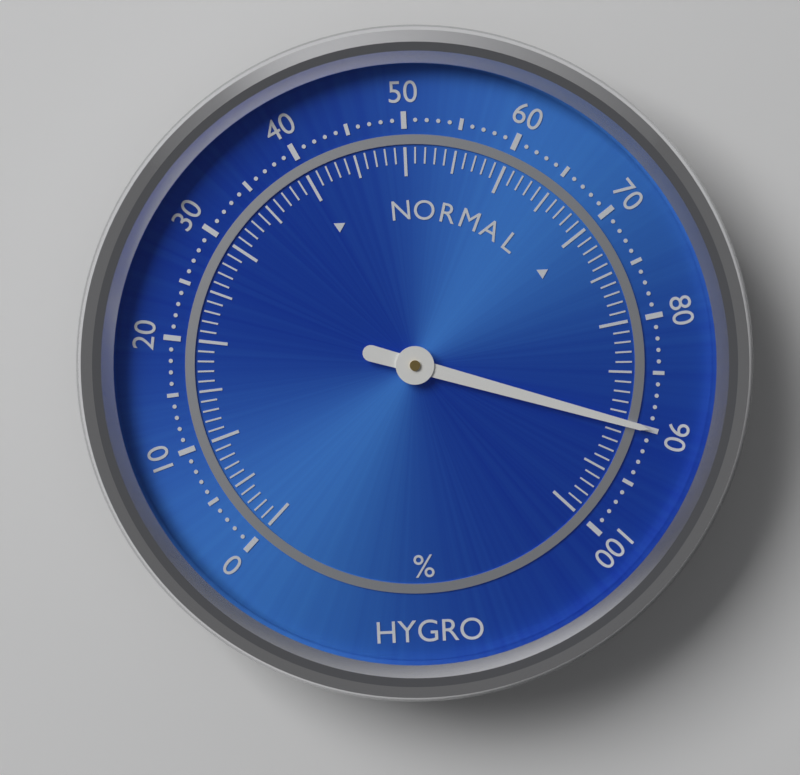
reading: 90 %
